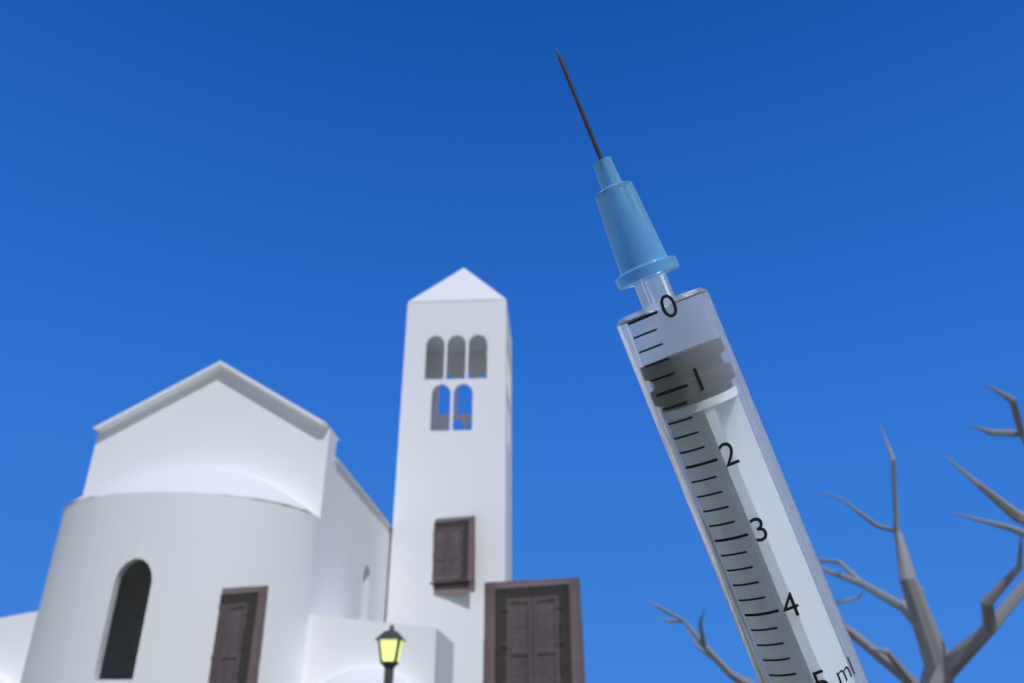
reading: 0.6 ml
